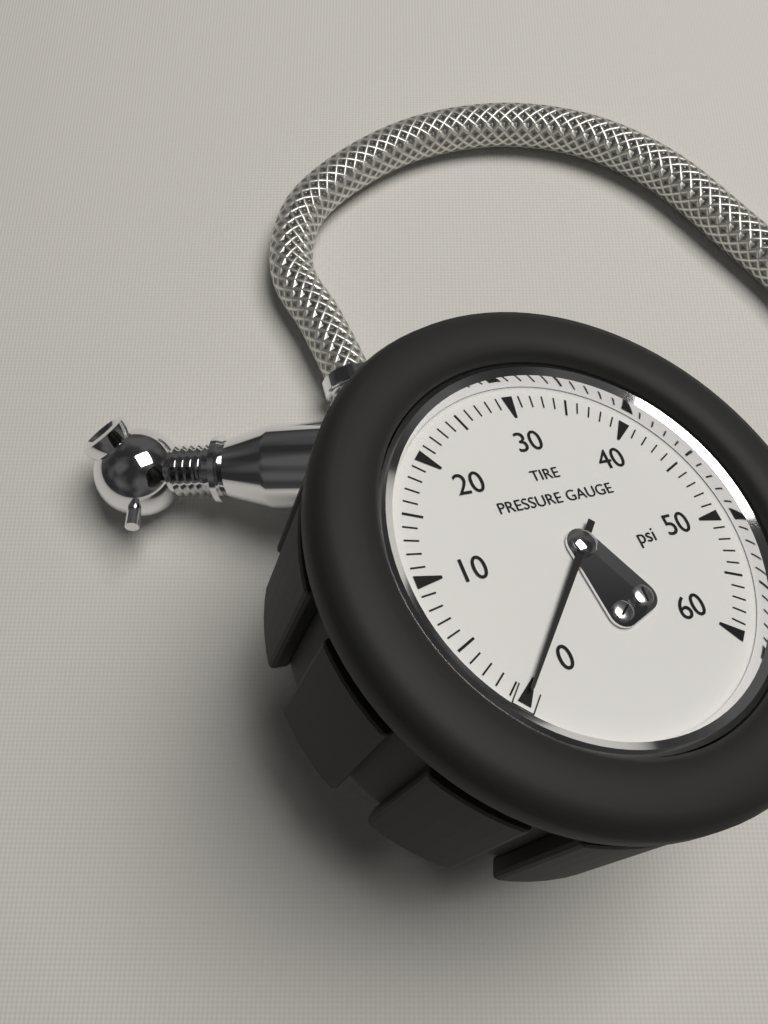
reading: 0 psi
